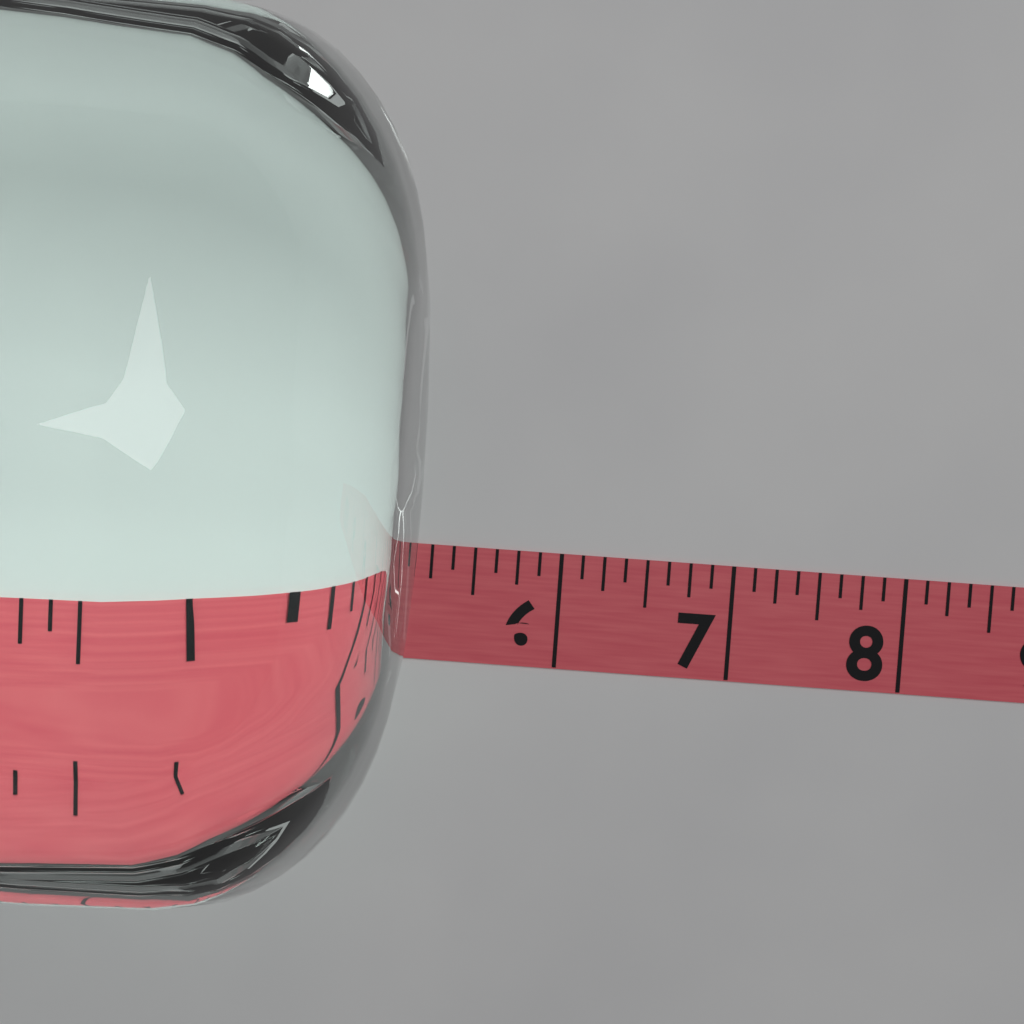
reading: 5.250 (no unit)
